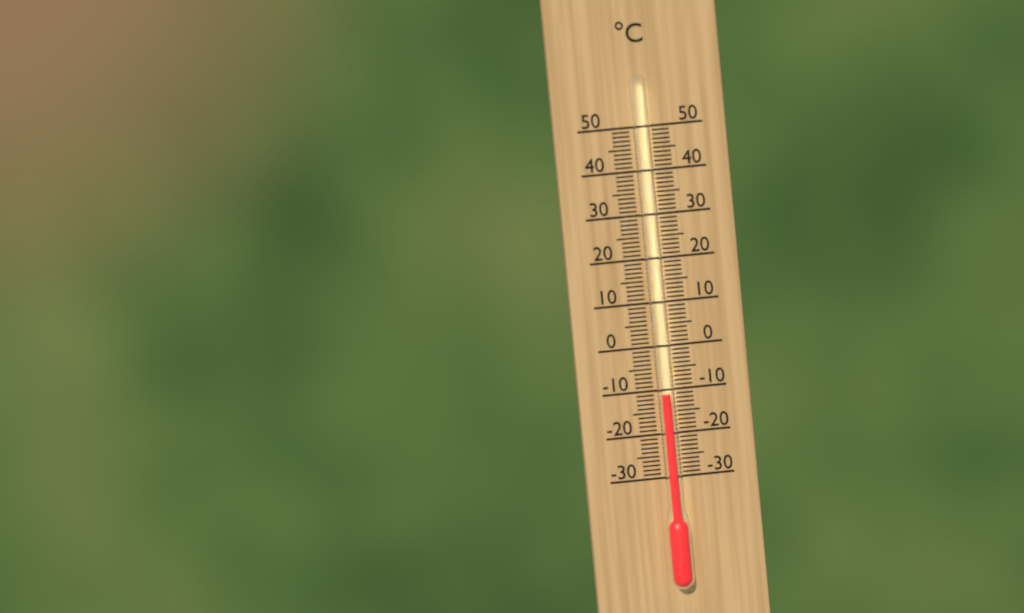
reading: -11 °C
